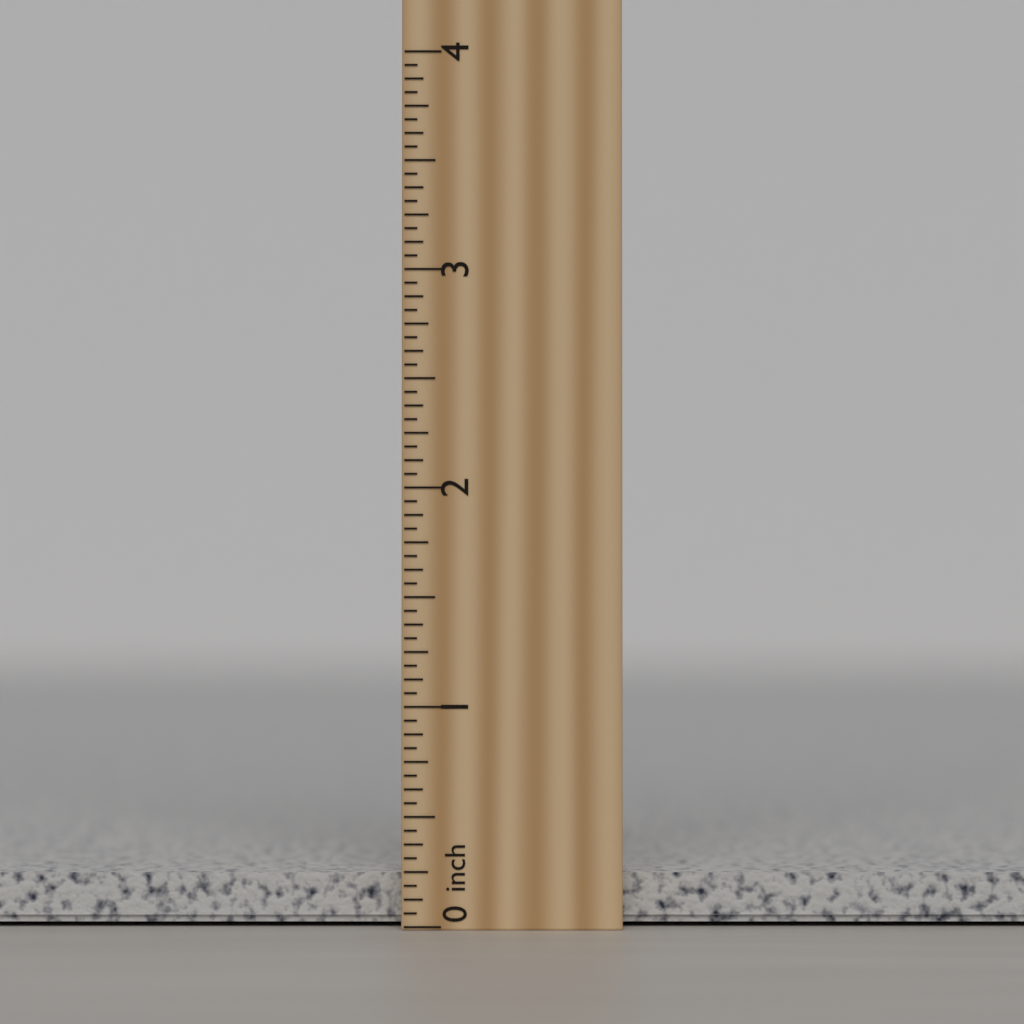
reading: 0.2500 inch
